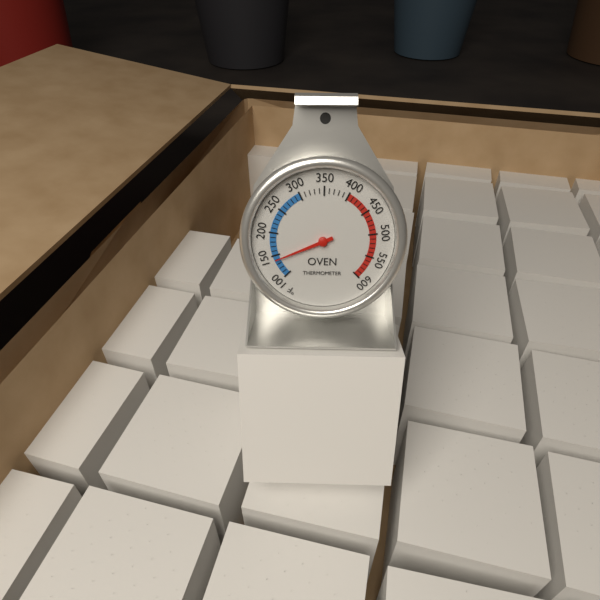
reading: 140 °F
